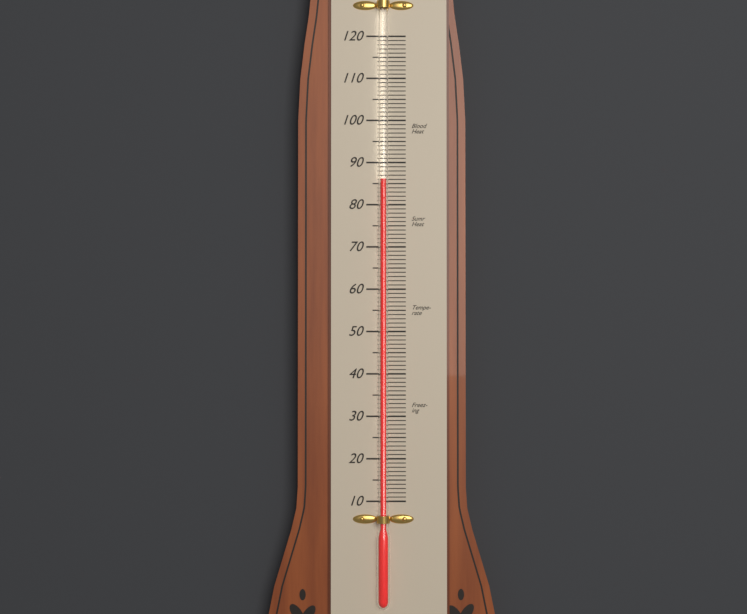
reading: 86 (no unit)
